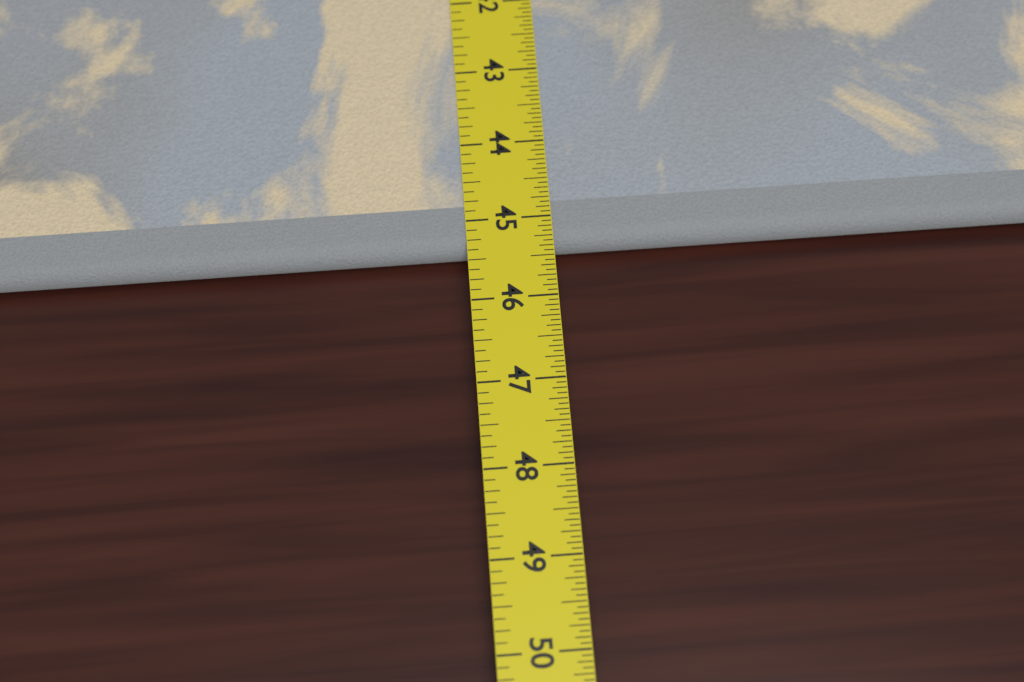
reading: 45.3750 in
